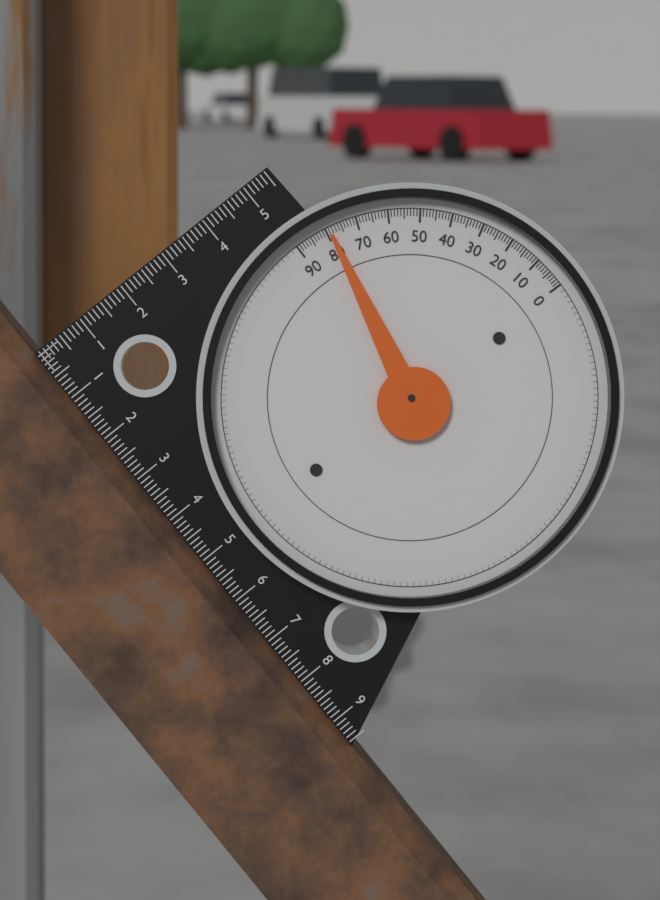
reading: 79 (no unit)
